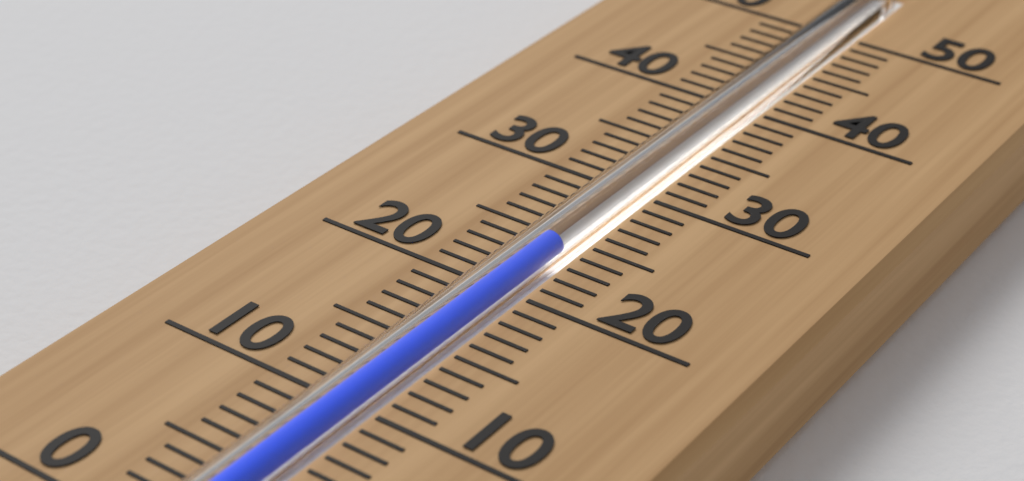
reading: 24 °C
